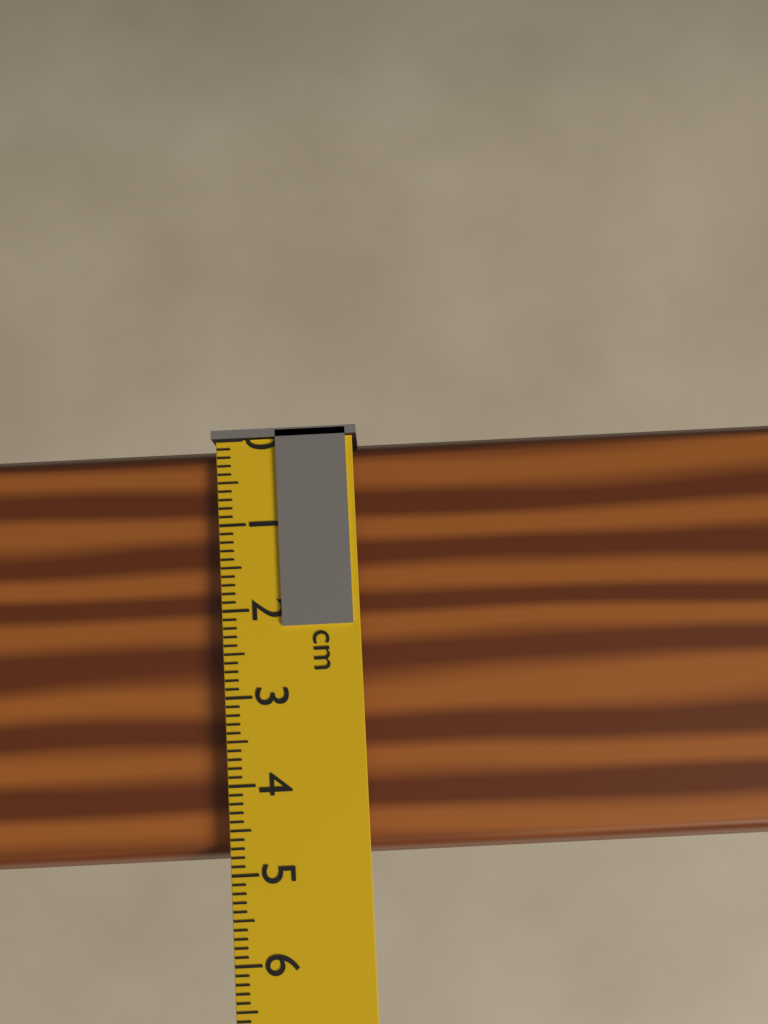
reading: 4.9 cm
